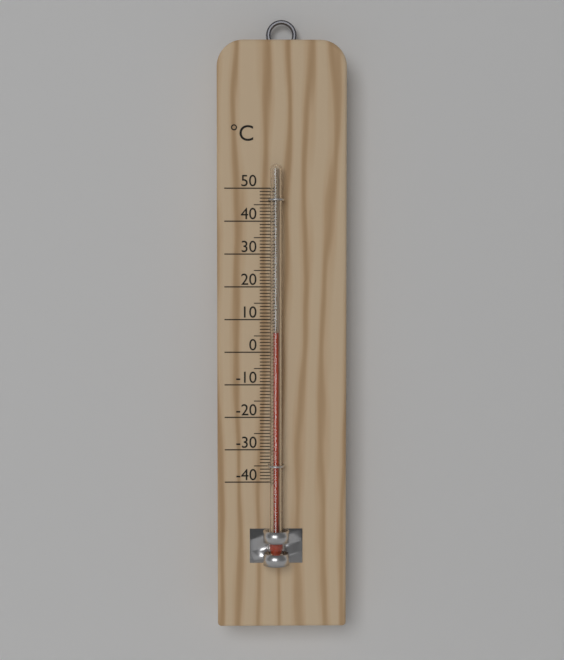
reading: 6 °C
